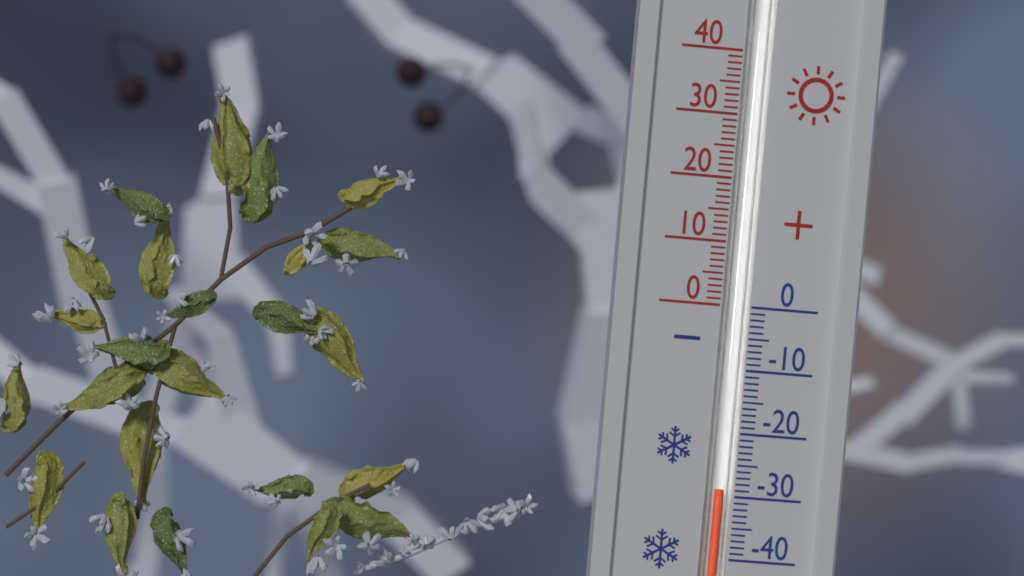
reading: -29 (no unit)
